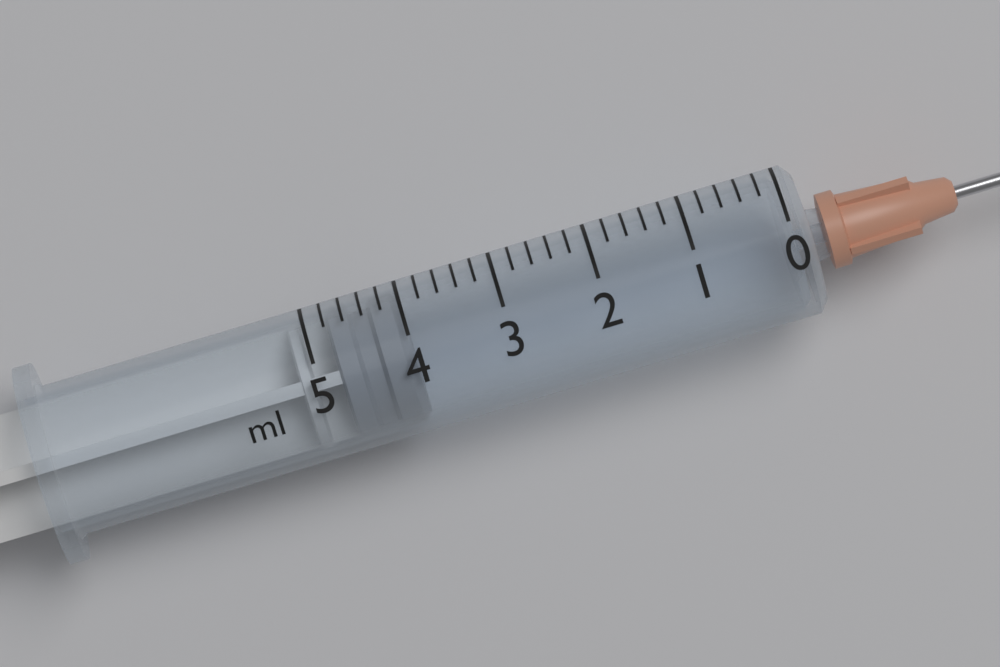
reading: 4.0 ml
